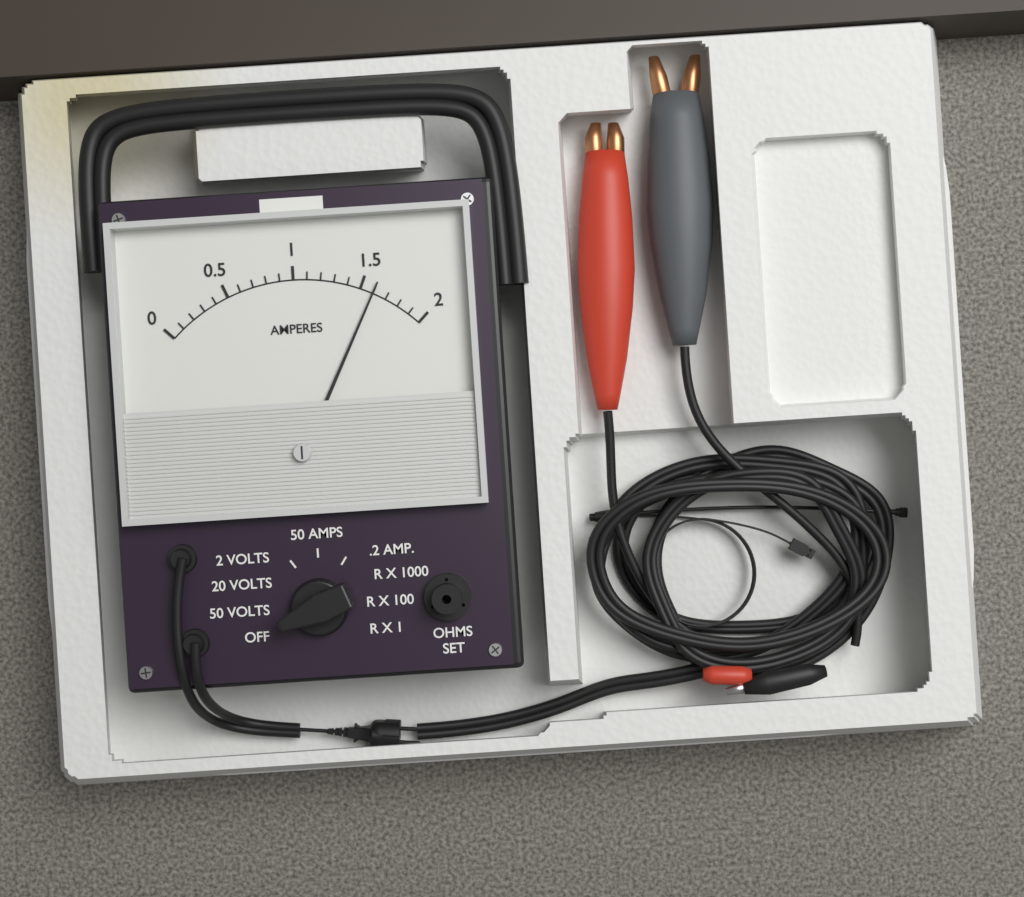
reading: 1.6 A
